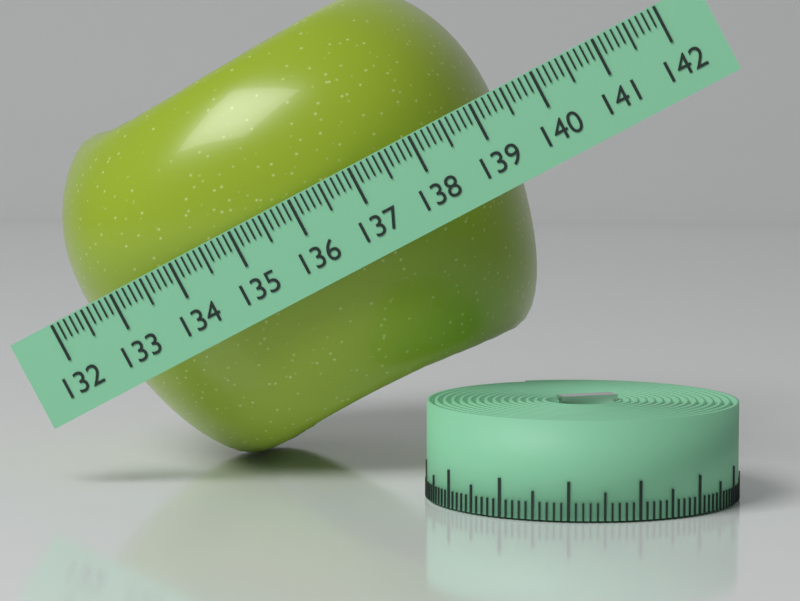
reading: 139.1 (no unit)
